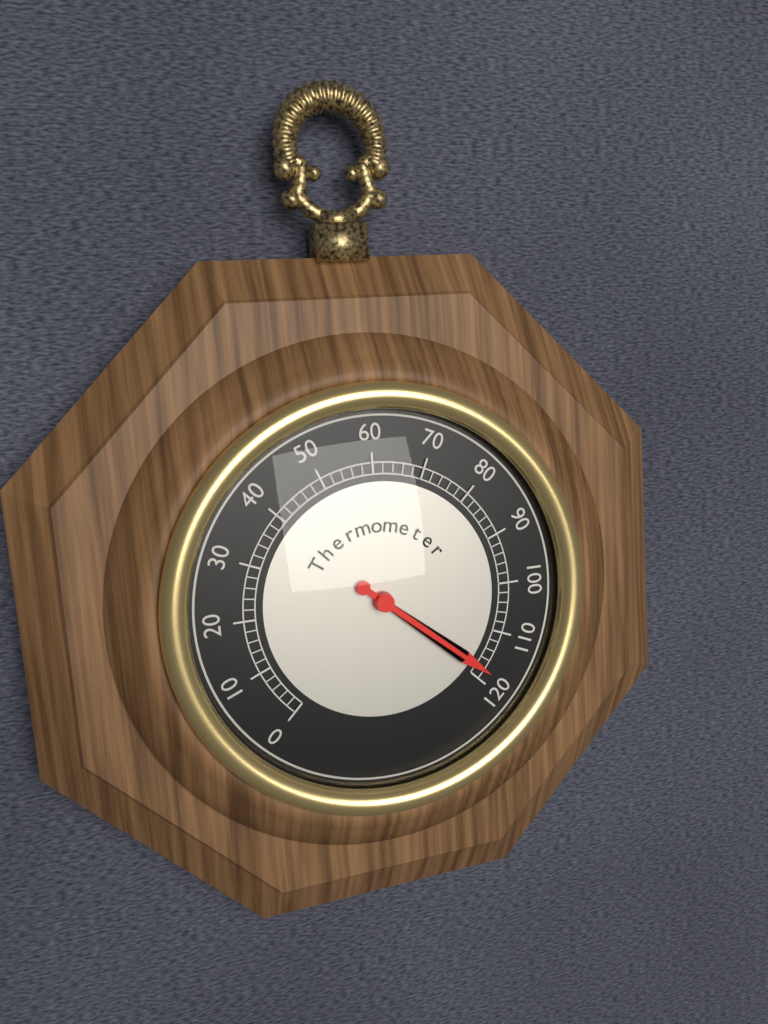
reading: 118 (no unit)
